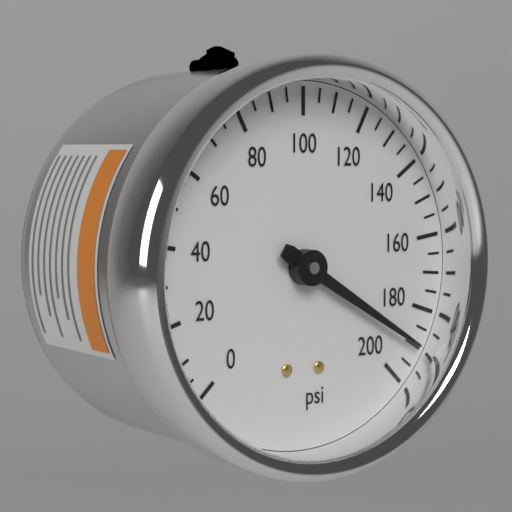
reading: 190 psi
